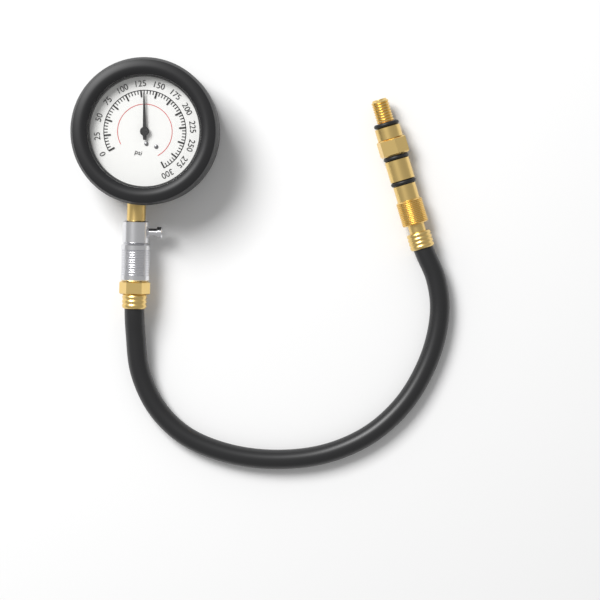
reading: 130 psi
